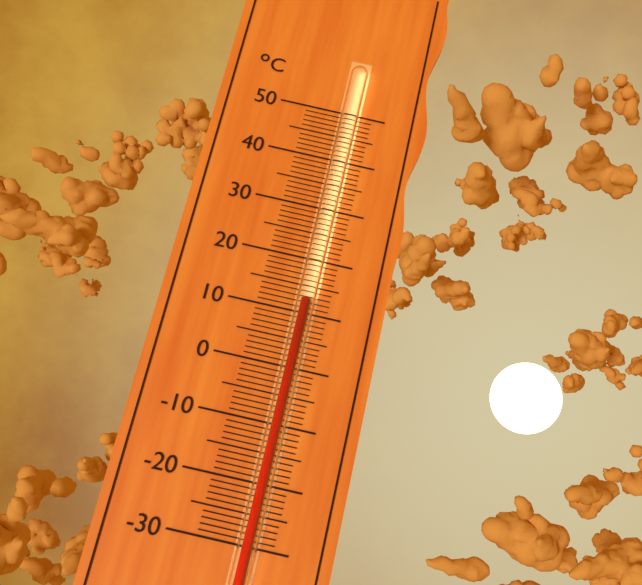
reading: 12 °C
